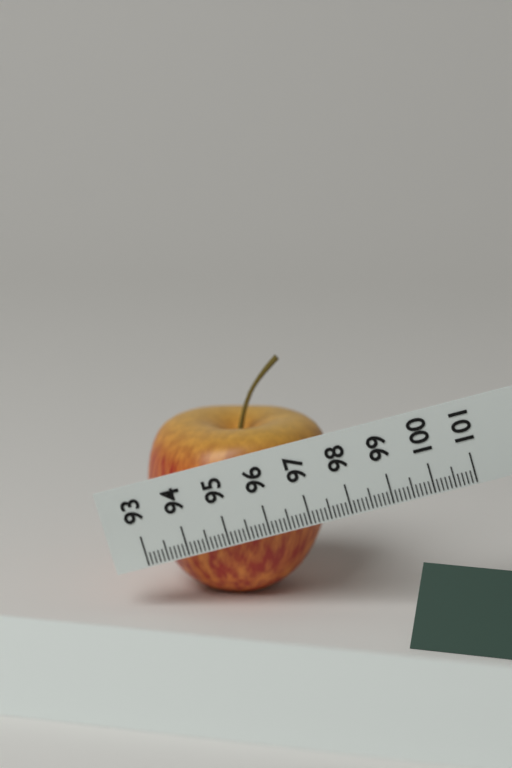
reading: 97.6 (no unit)
